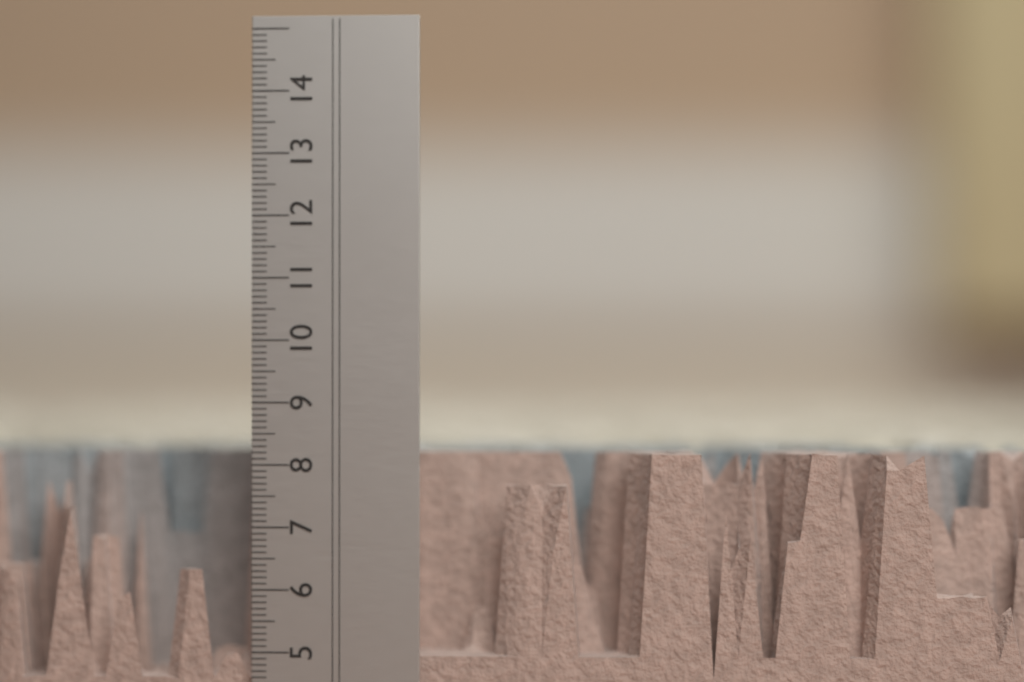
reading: 8.2 cm
